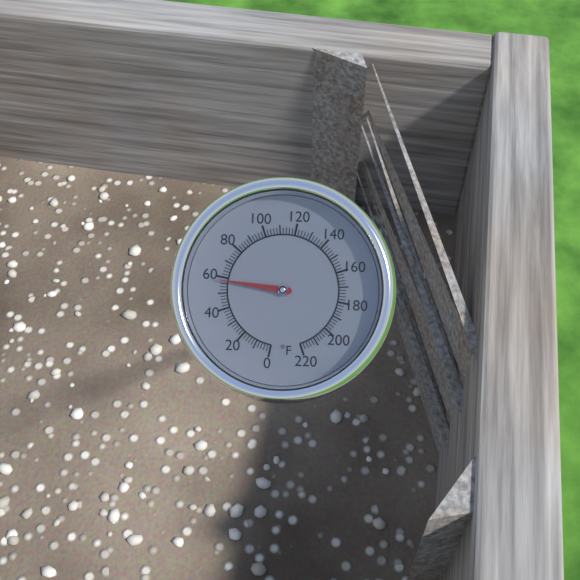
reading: 58 °F
